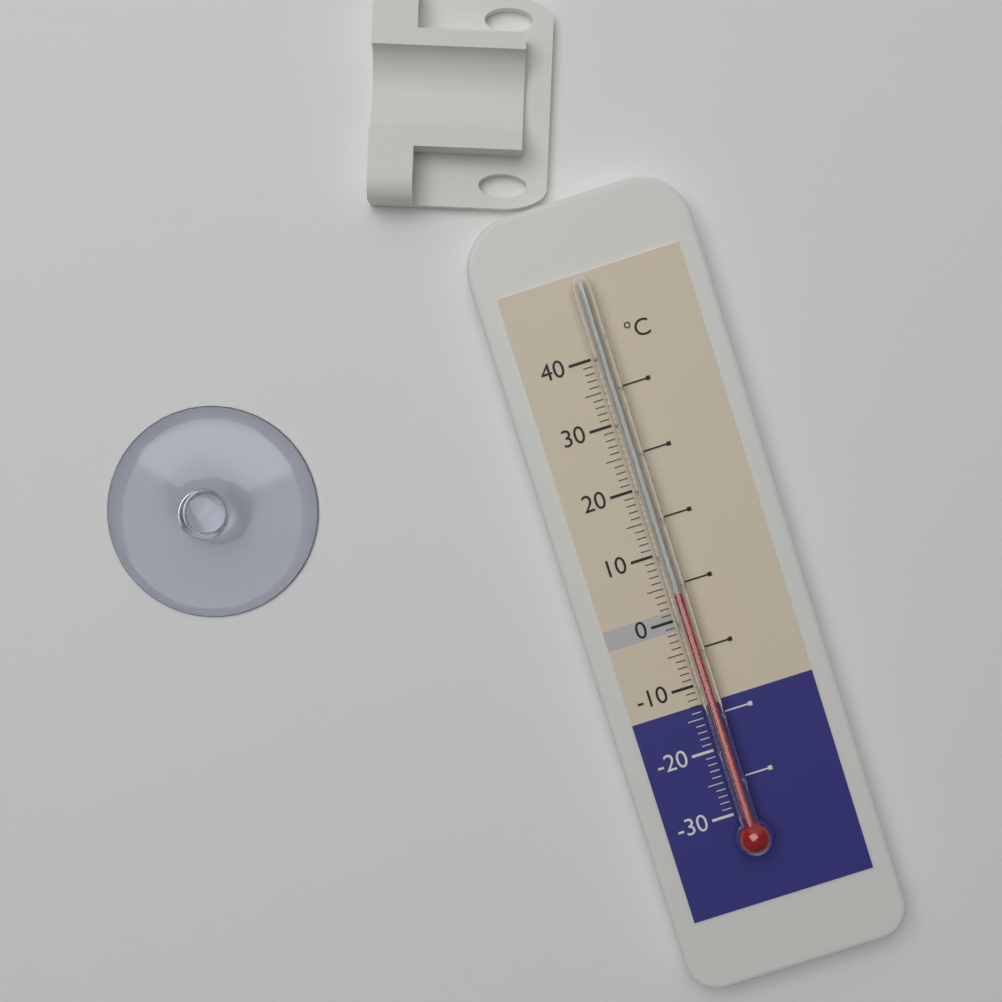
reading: 4 °C
